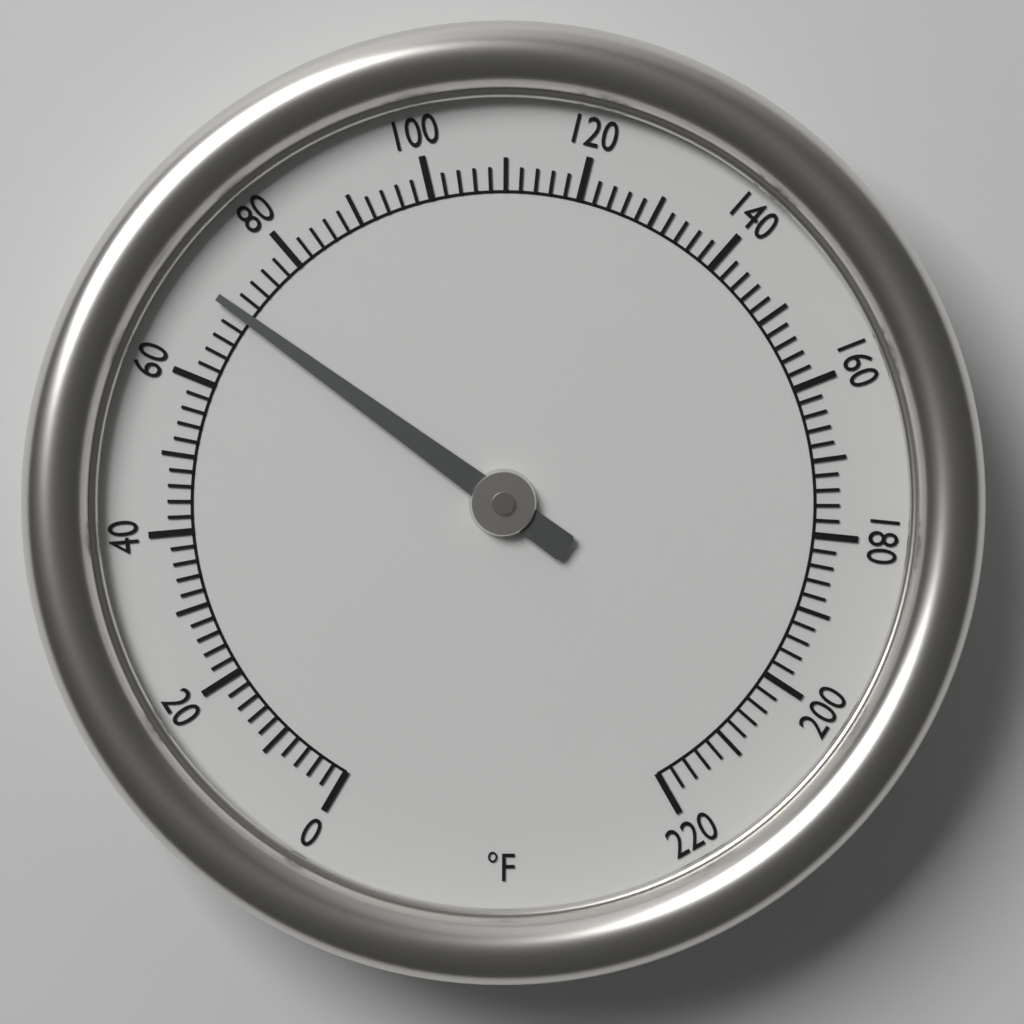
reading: 70 °F
